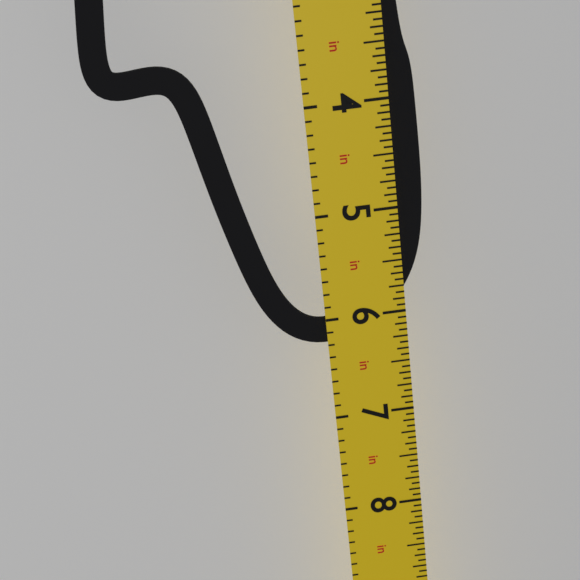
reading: 6.2500 in
